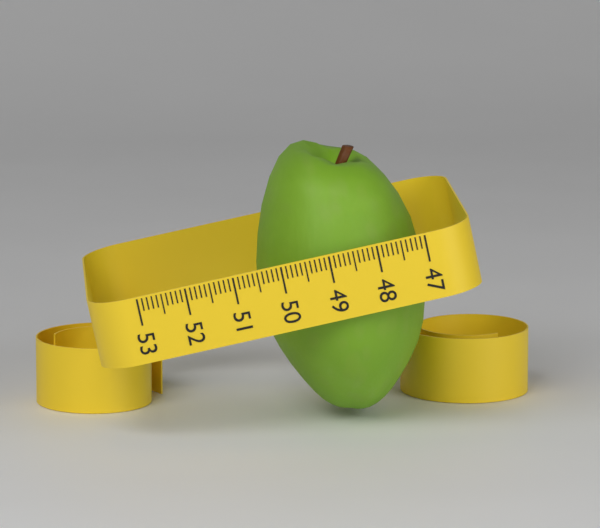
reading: 50.5 (no unit)
